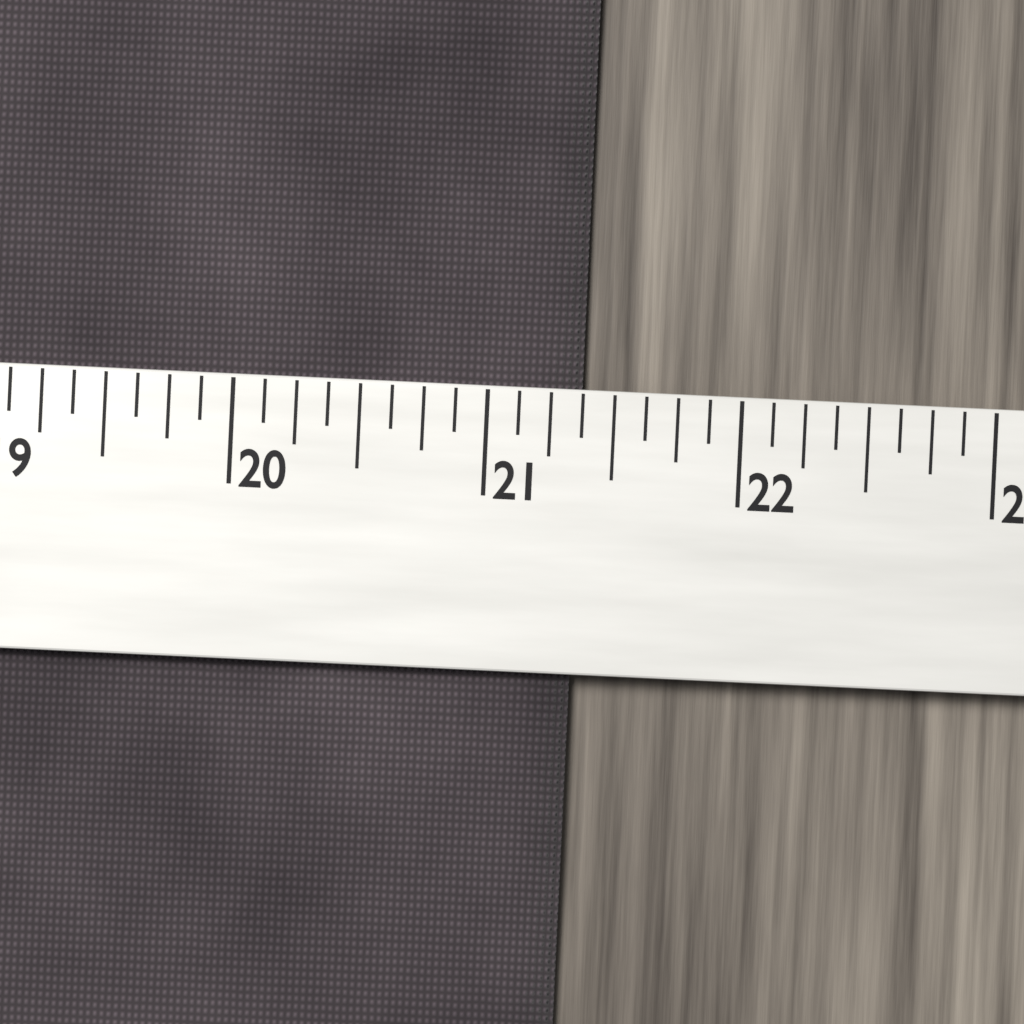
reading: 21.375 (no unit)
